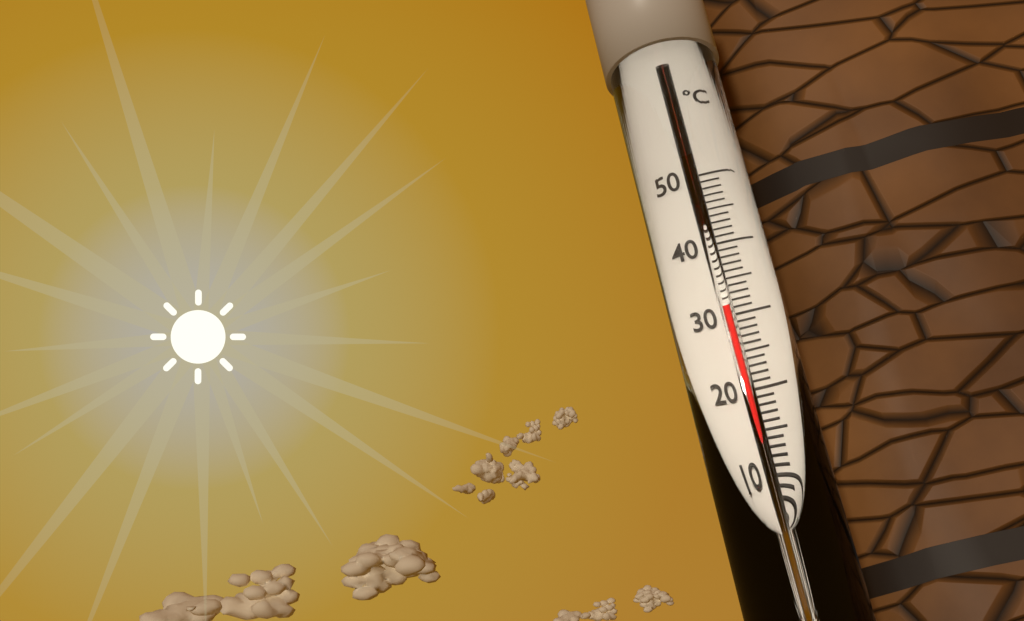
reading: 31 °C
